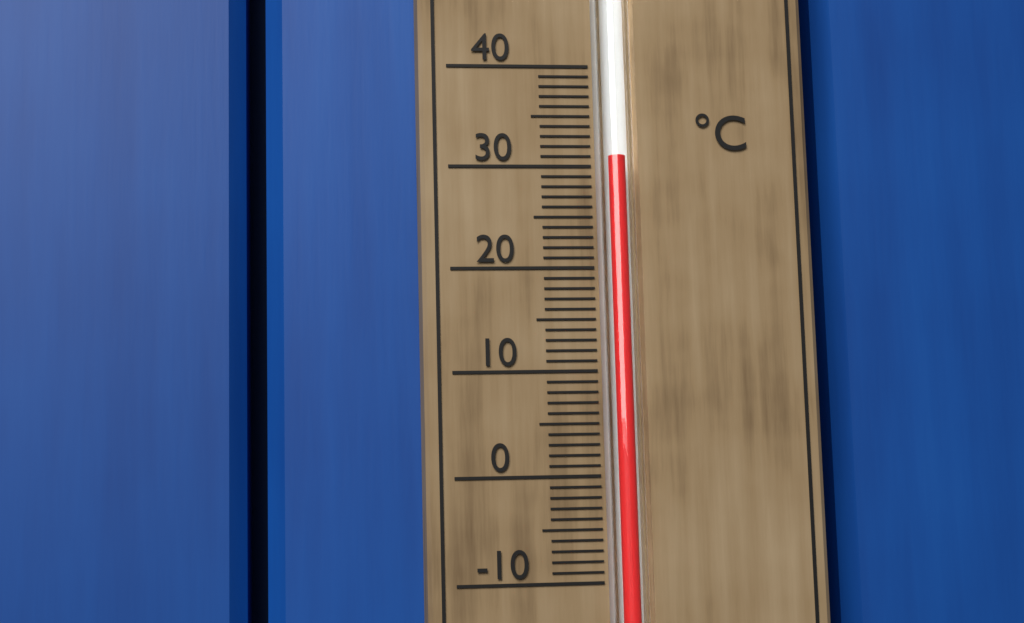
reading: 31 °C
